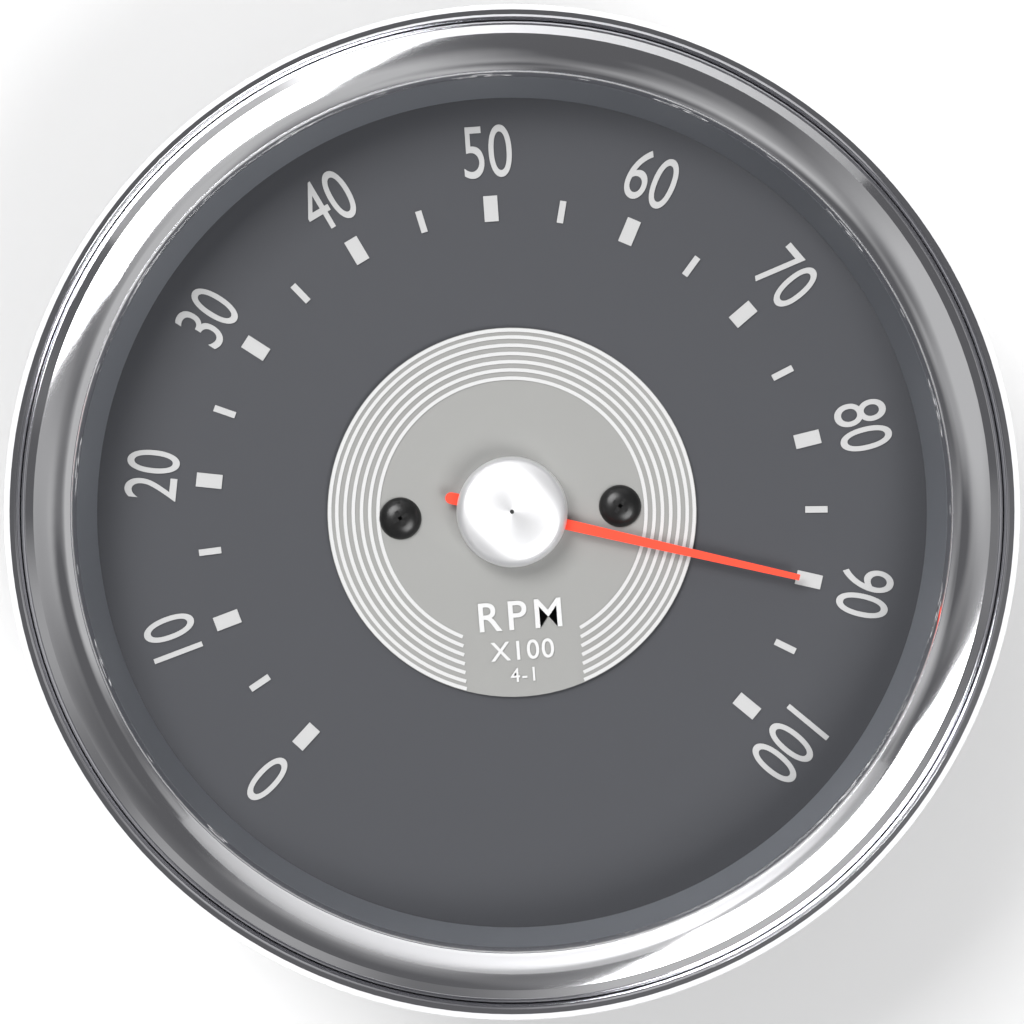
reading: 90 RPM x100
